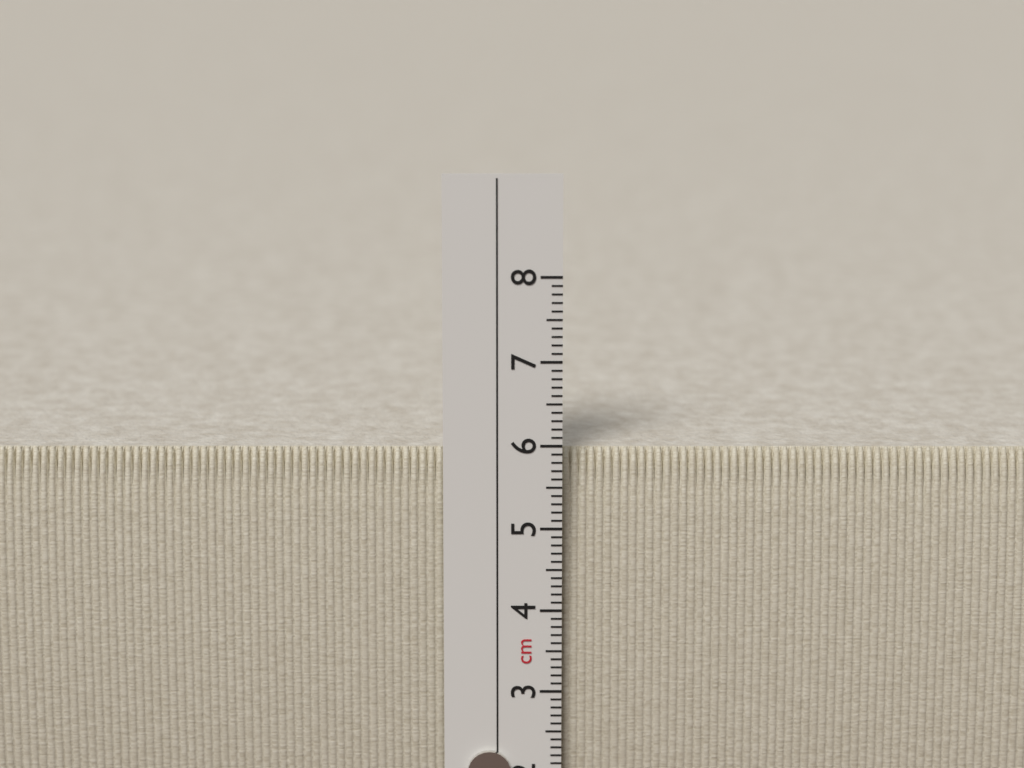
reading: 5.9 cm
